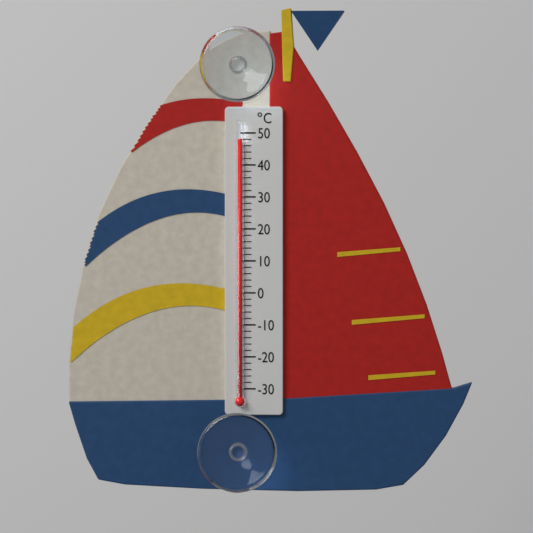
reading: 48 °C
